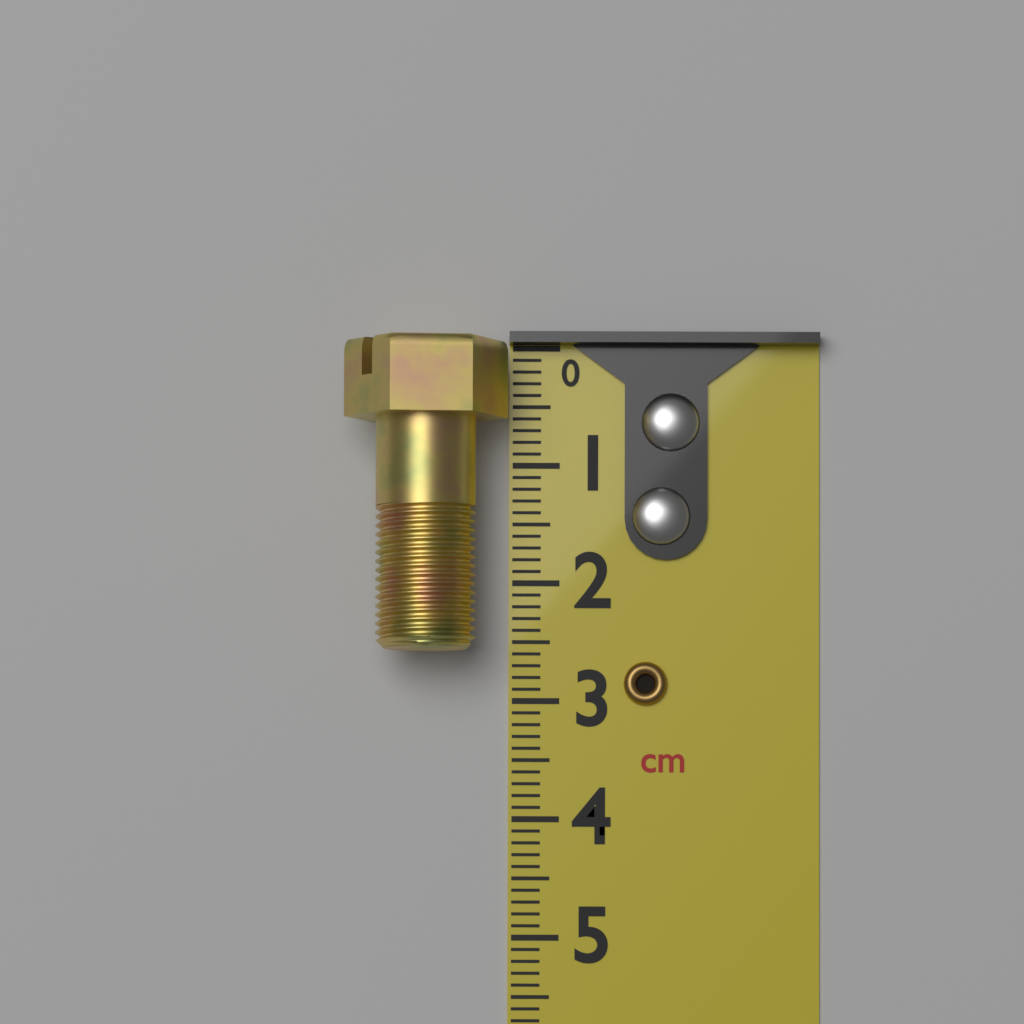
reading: 2.6 cm
